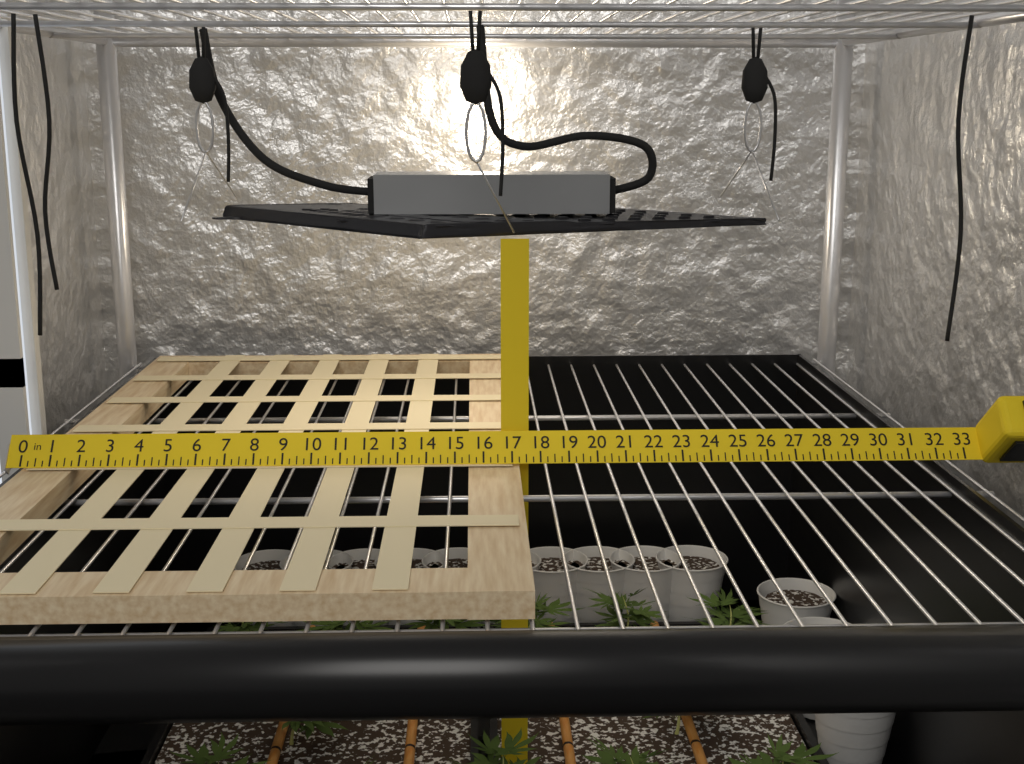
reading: 17.25 in
